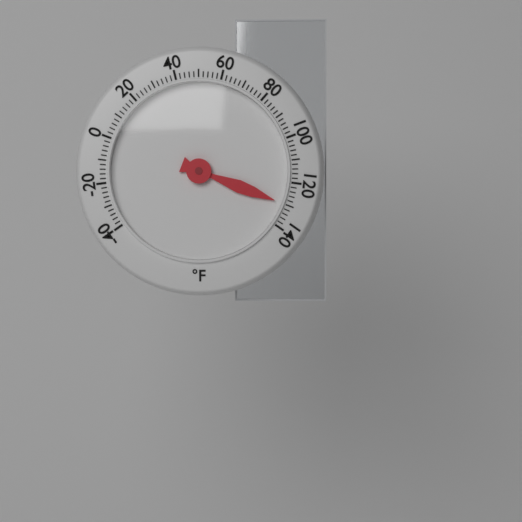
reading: 130 °F
